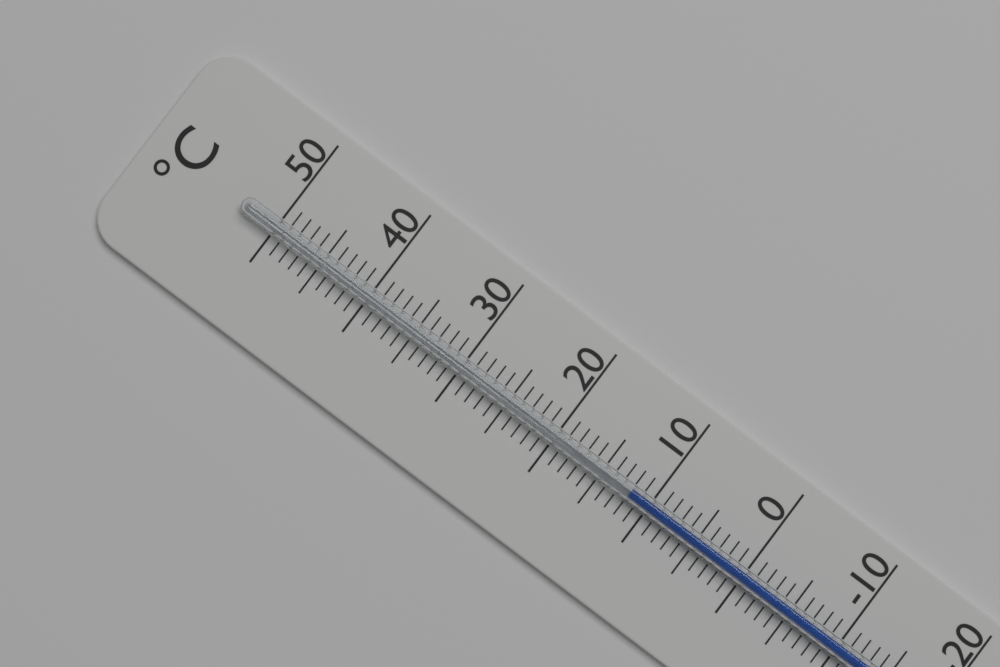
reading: 12 °C
